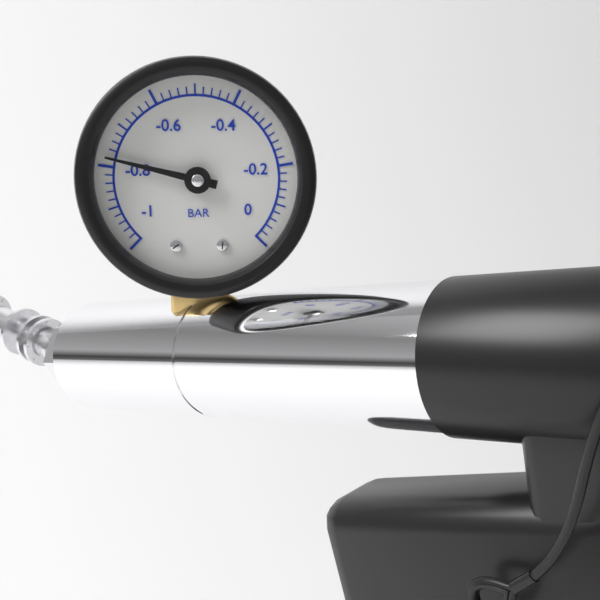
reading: -0.78 bar
